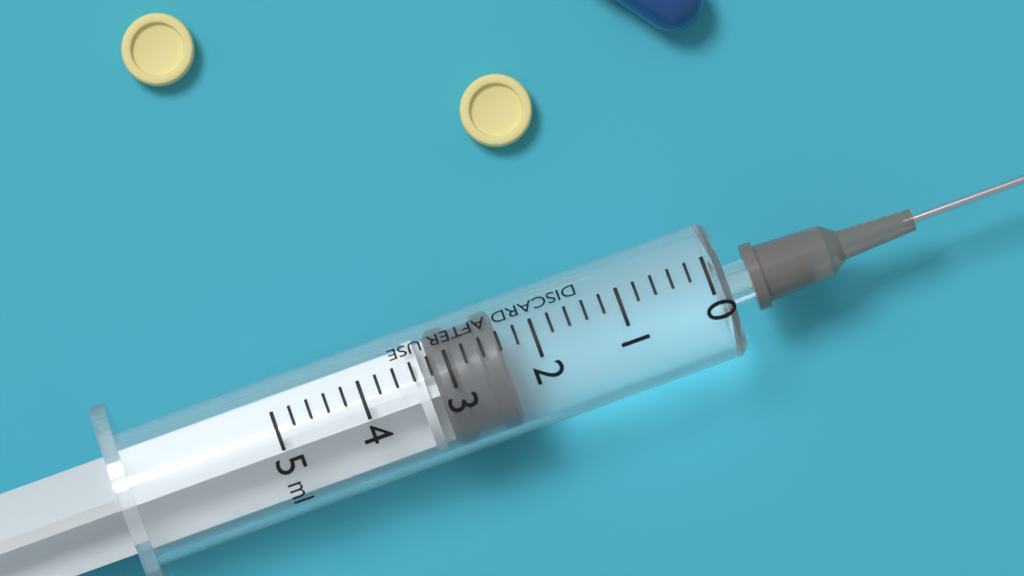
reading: 2.4 ml
